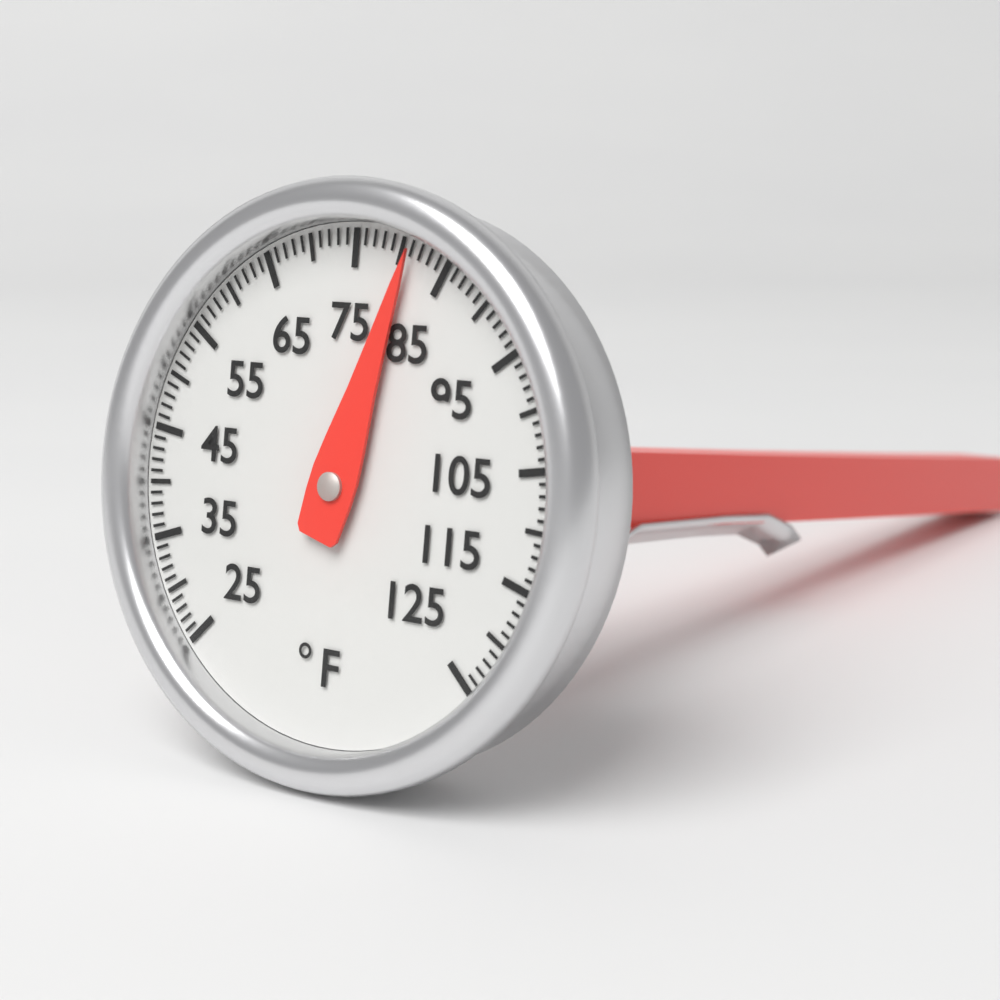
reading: 81 °F
